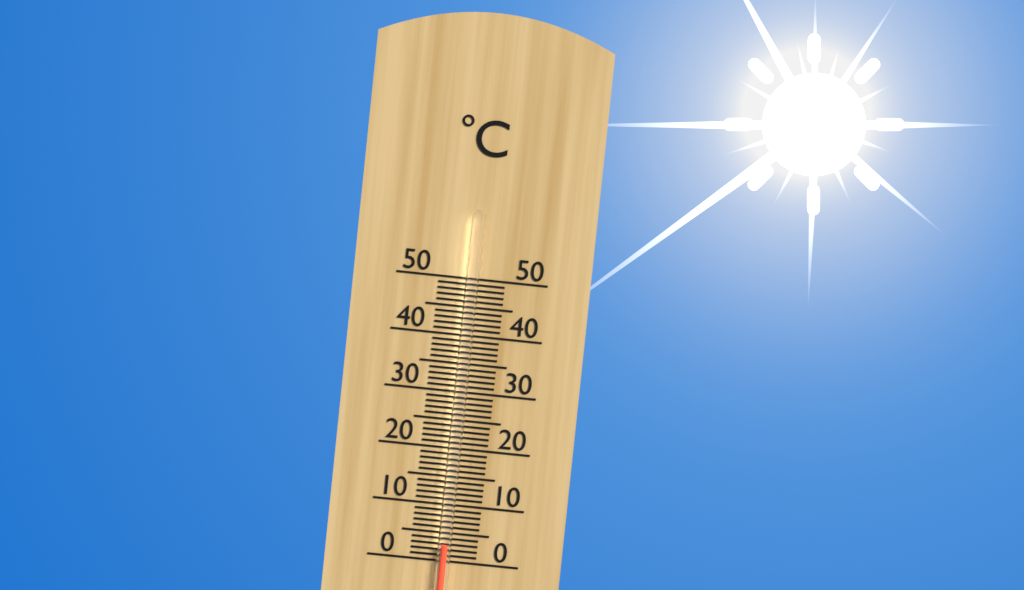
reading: 3 °C
